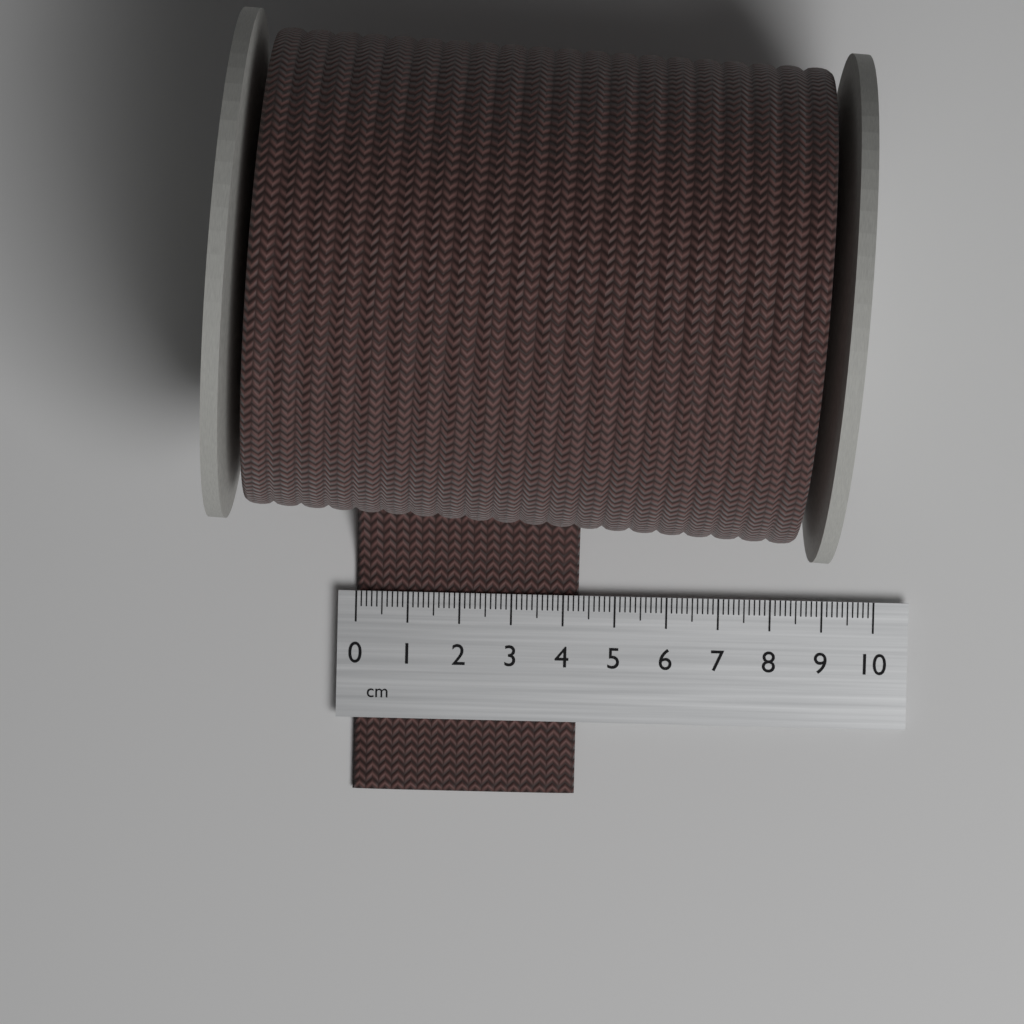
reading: 4.3 cm
